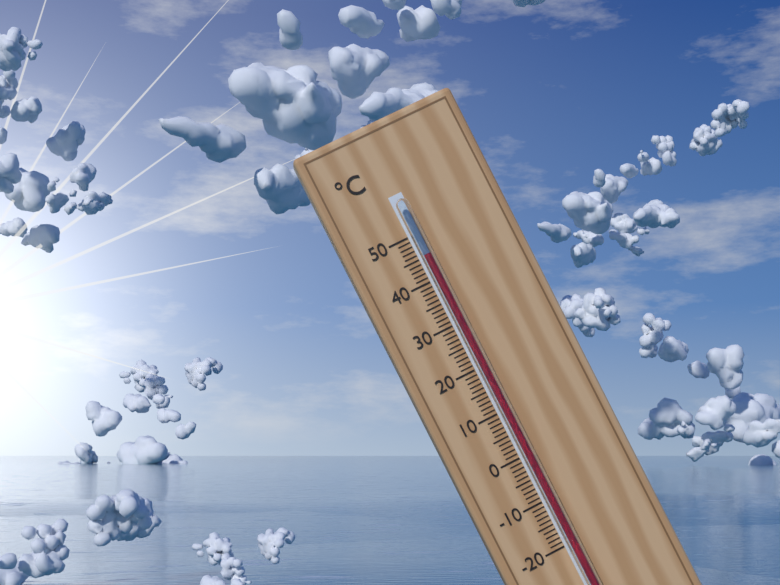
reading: 45 °C
